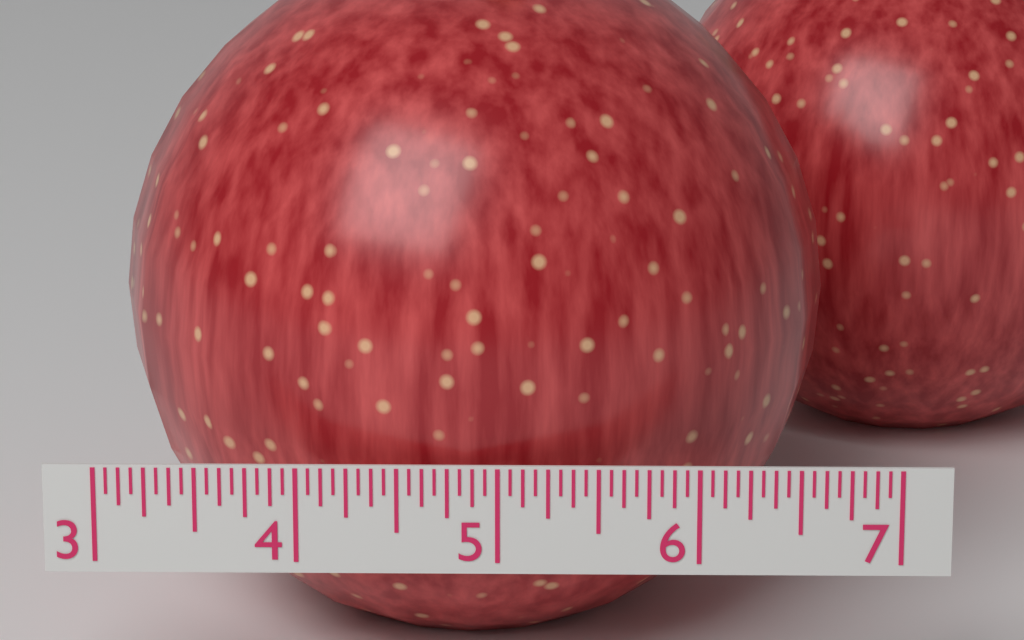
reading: 6.6875 (no unit)
